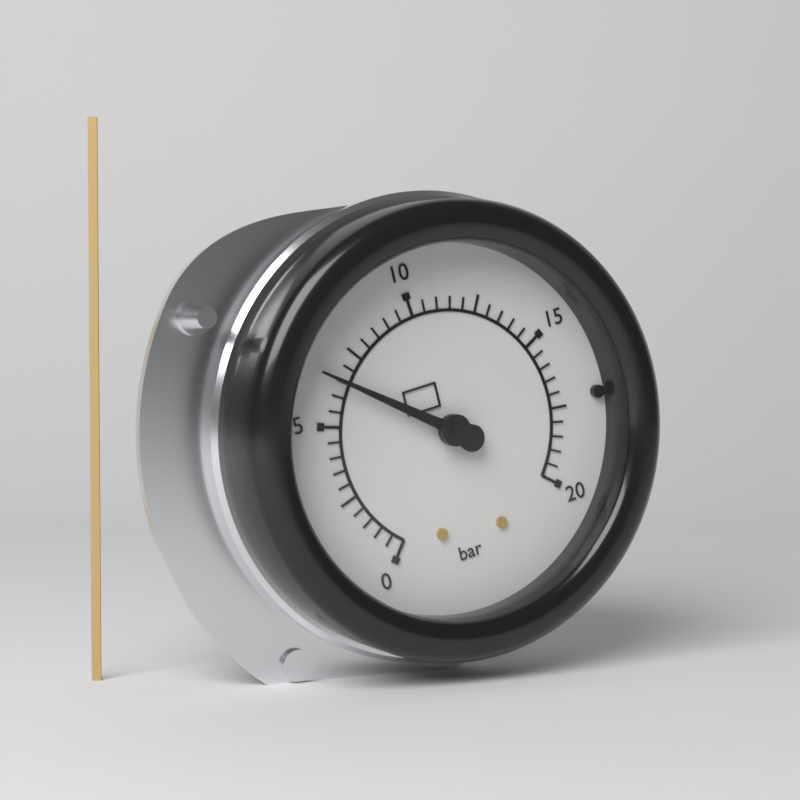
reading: 6.5 bar
